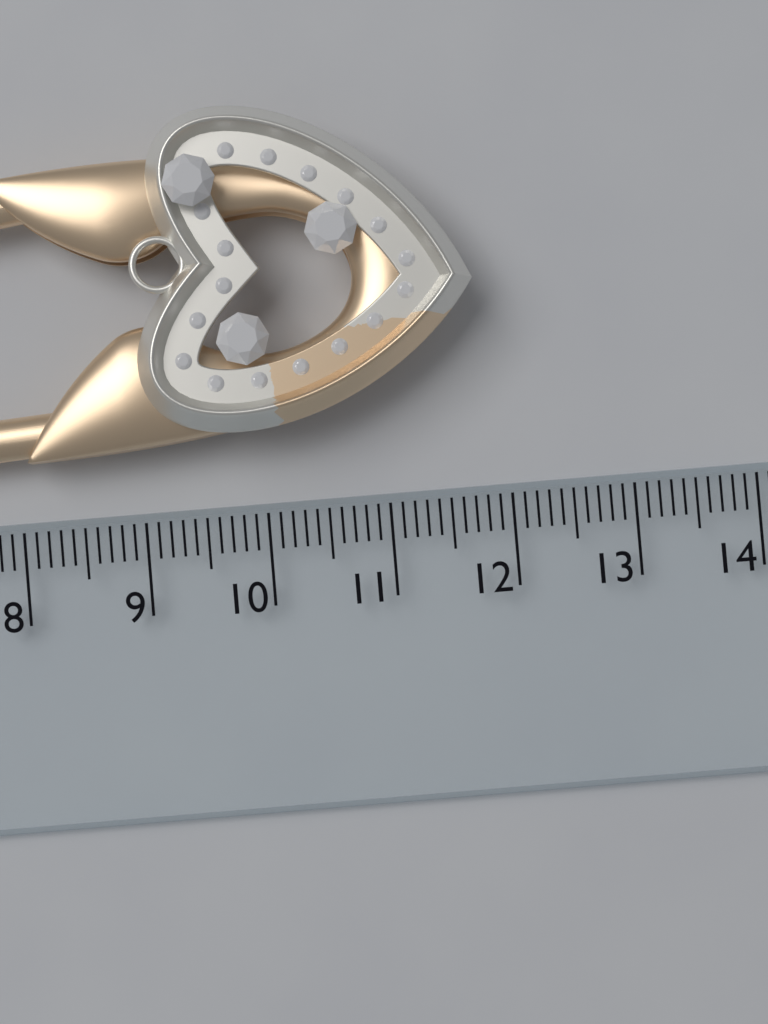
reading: 11.8 cm
